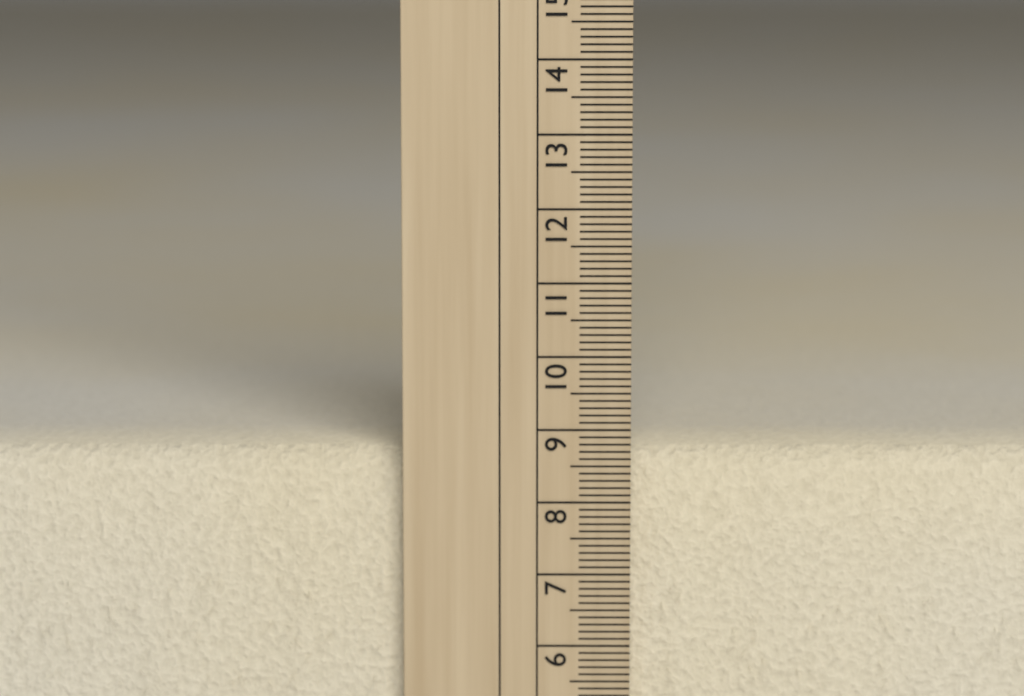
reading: 8.7 cm
